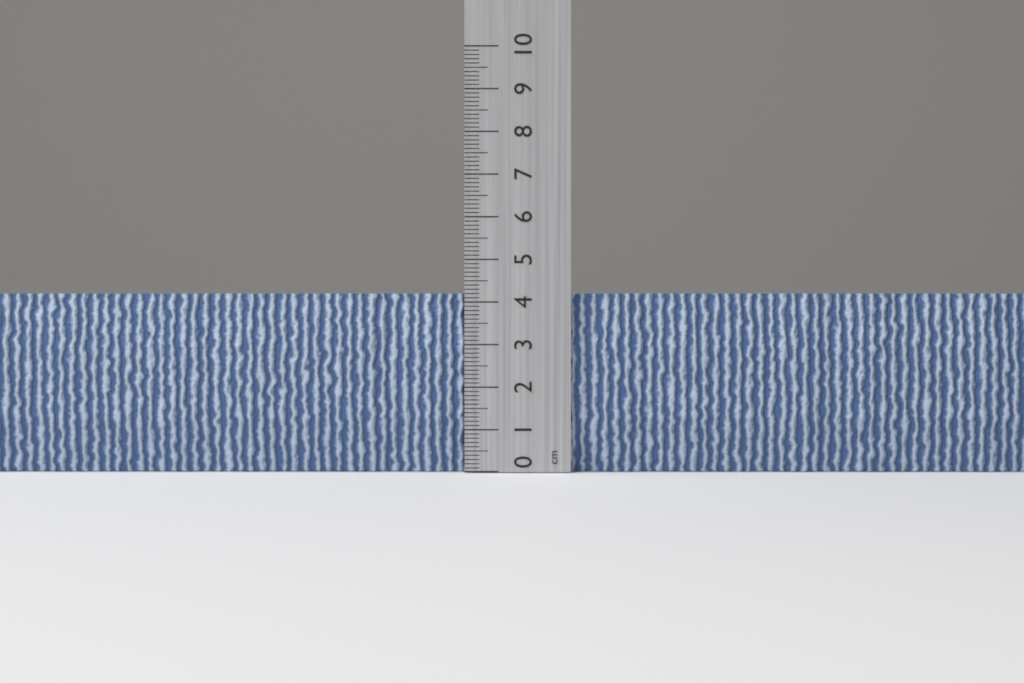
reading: 4.2 cm
